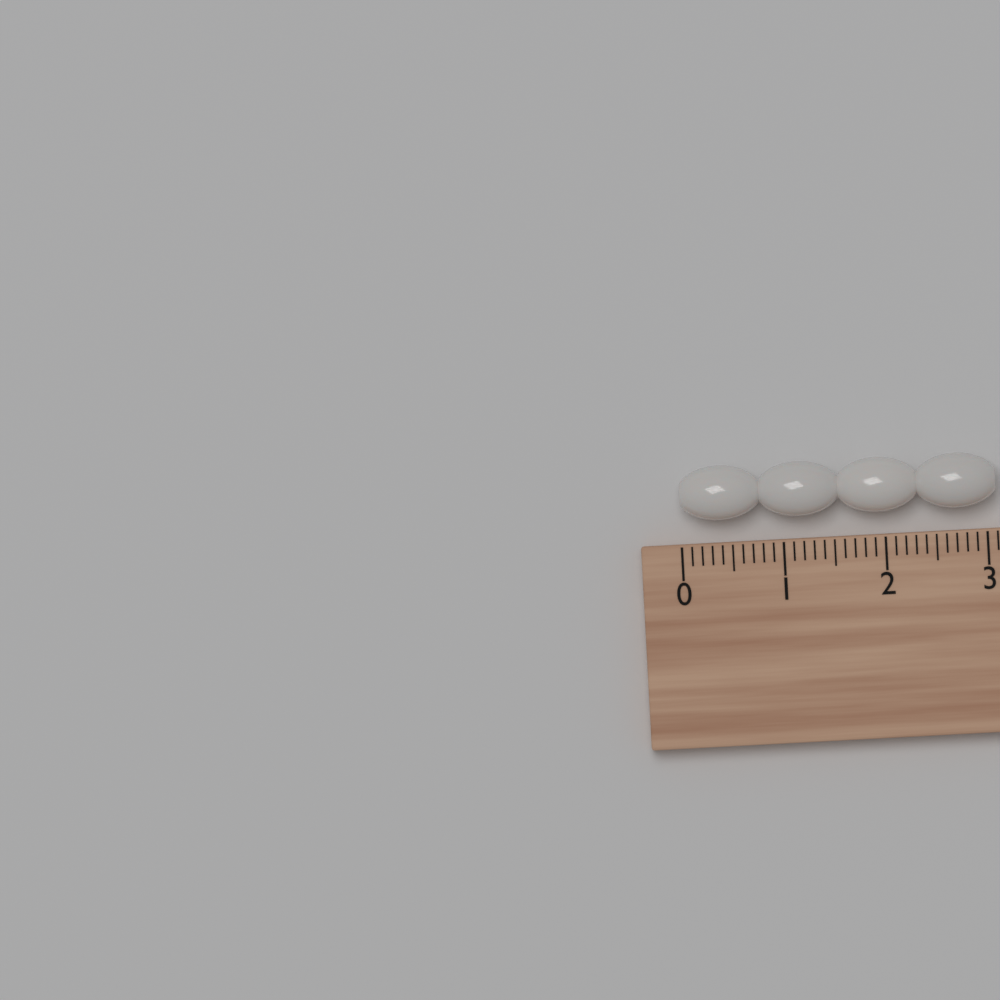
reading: 3.1 cm
